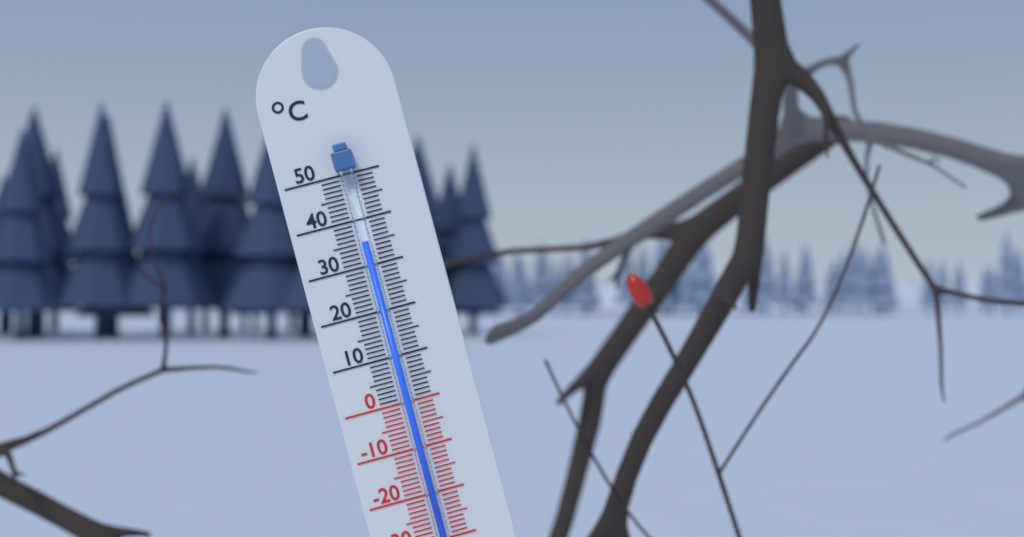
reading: 35 °C
